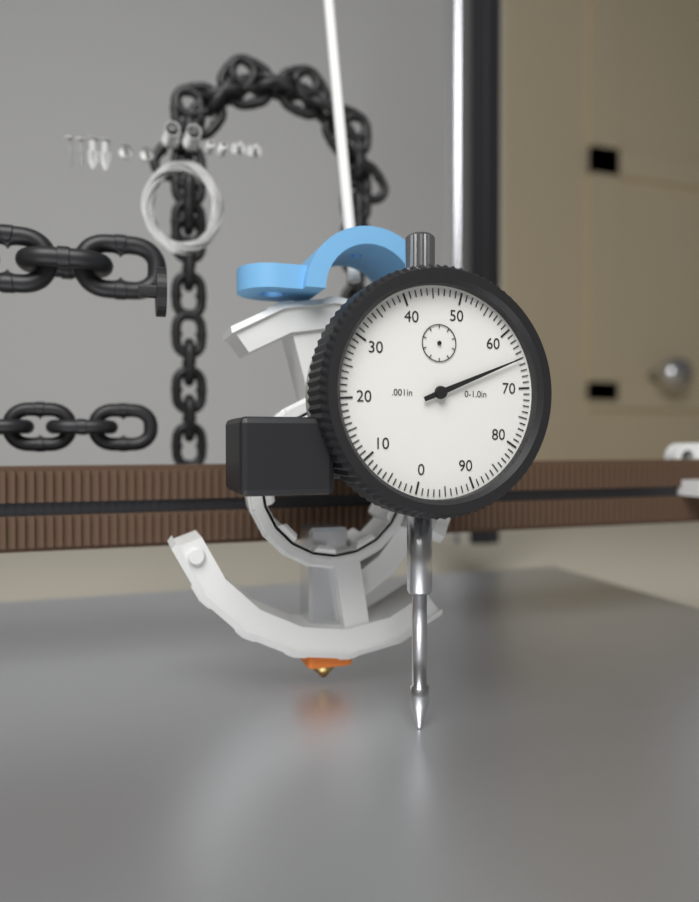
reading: 0.065 in
